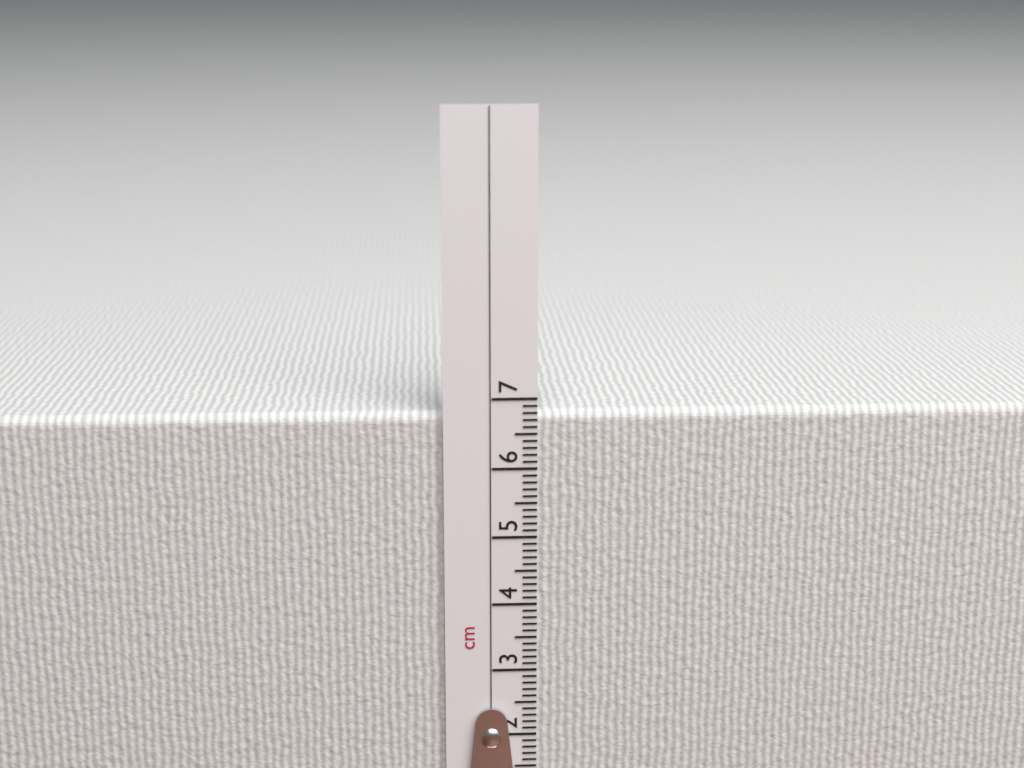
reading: 6.8 cm
